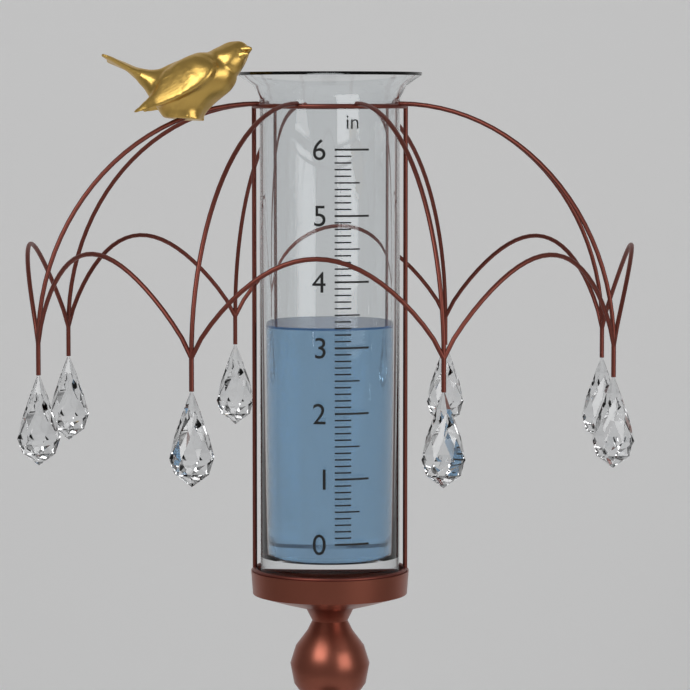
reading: 3.3 in
